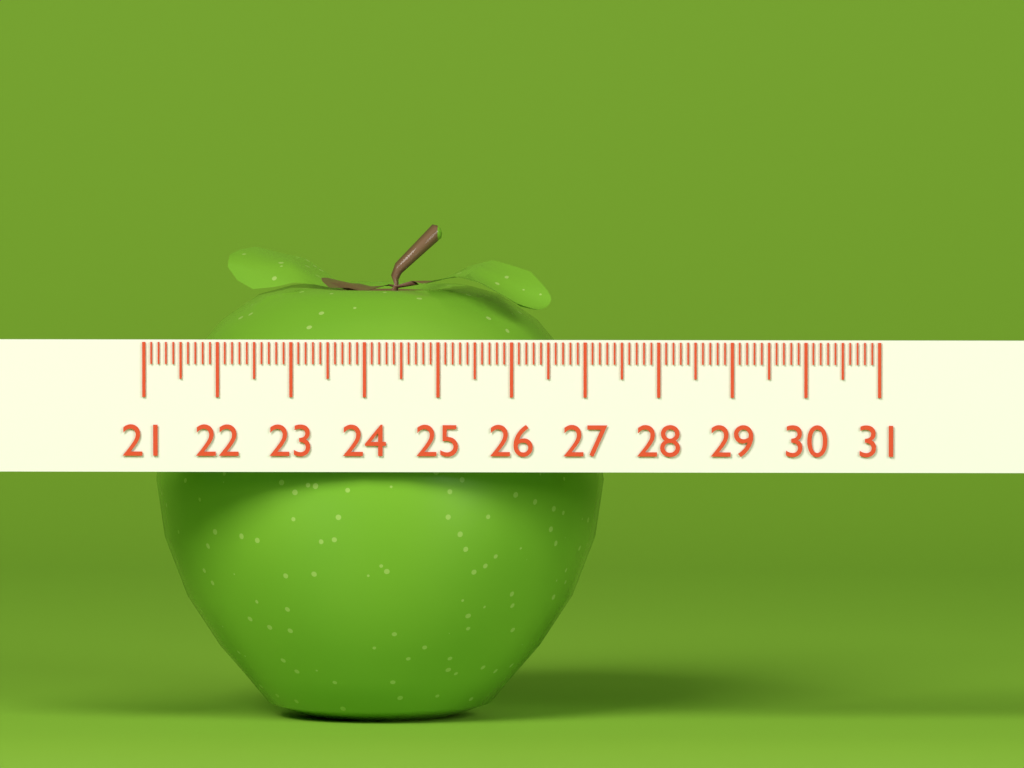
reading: 27.2 (no unit)
